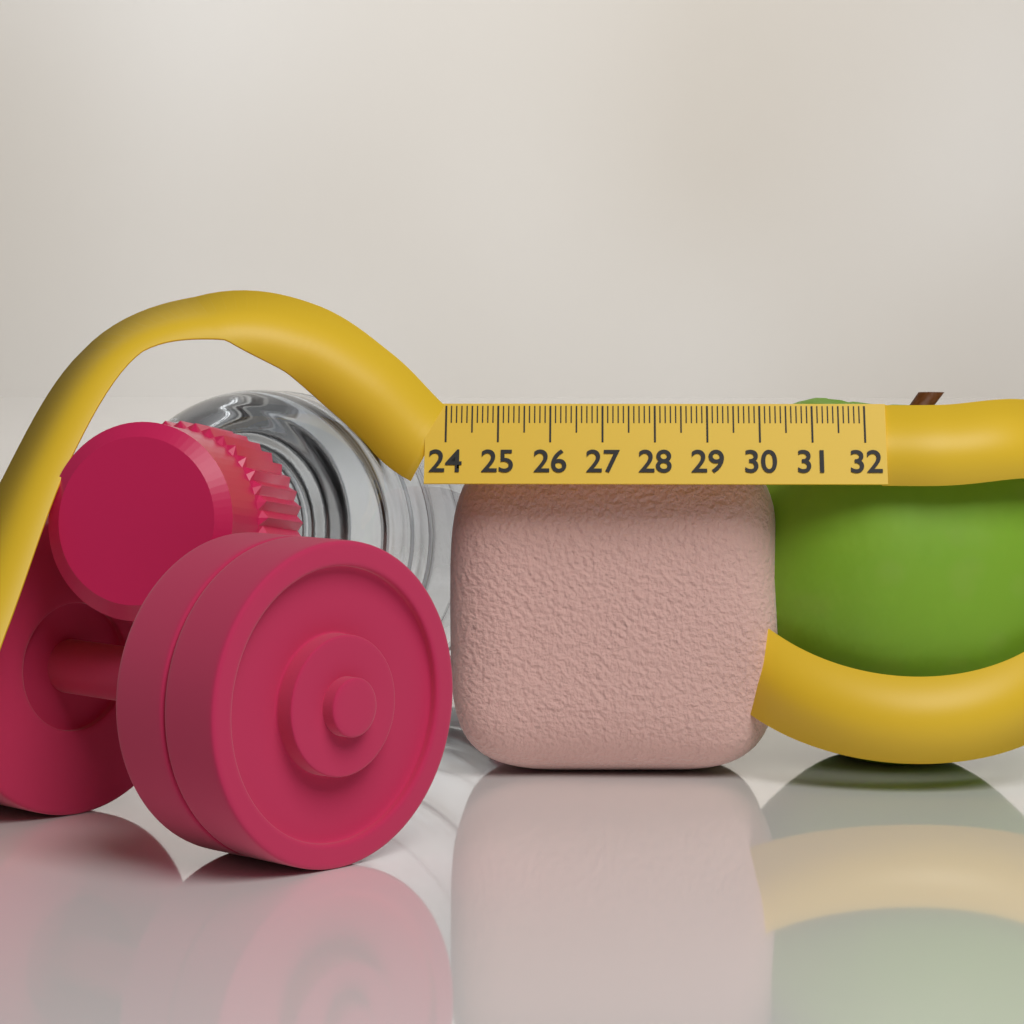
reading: 30.5 (no unit)
